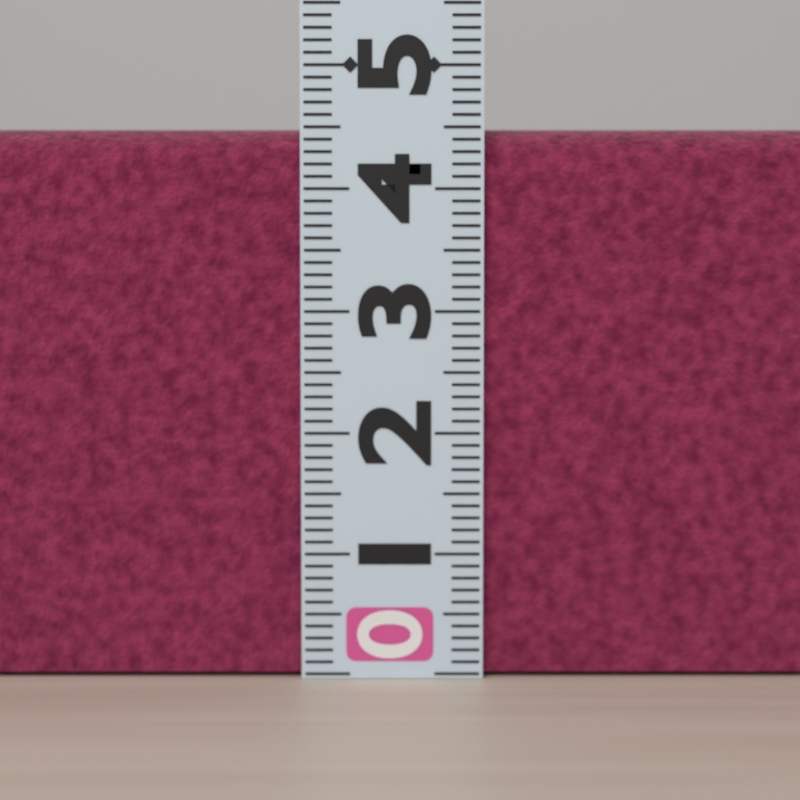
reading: 4.5 (no unit)
